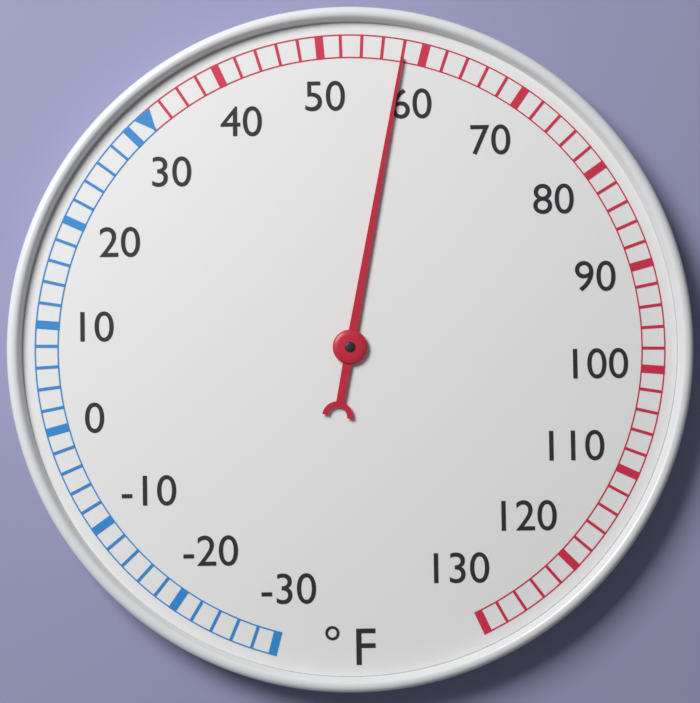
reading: 58 °F
